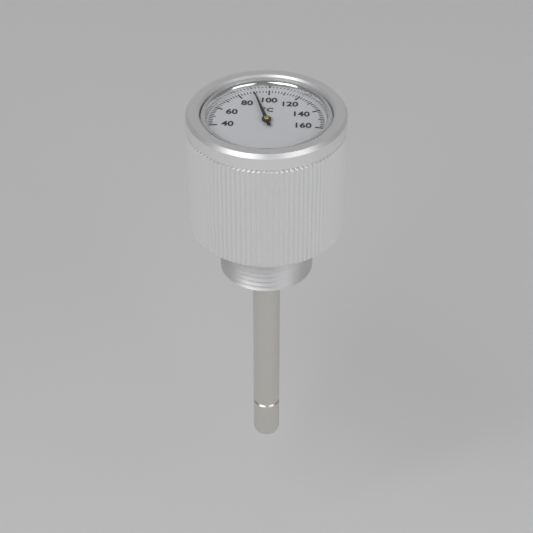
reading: 90 °C
